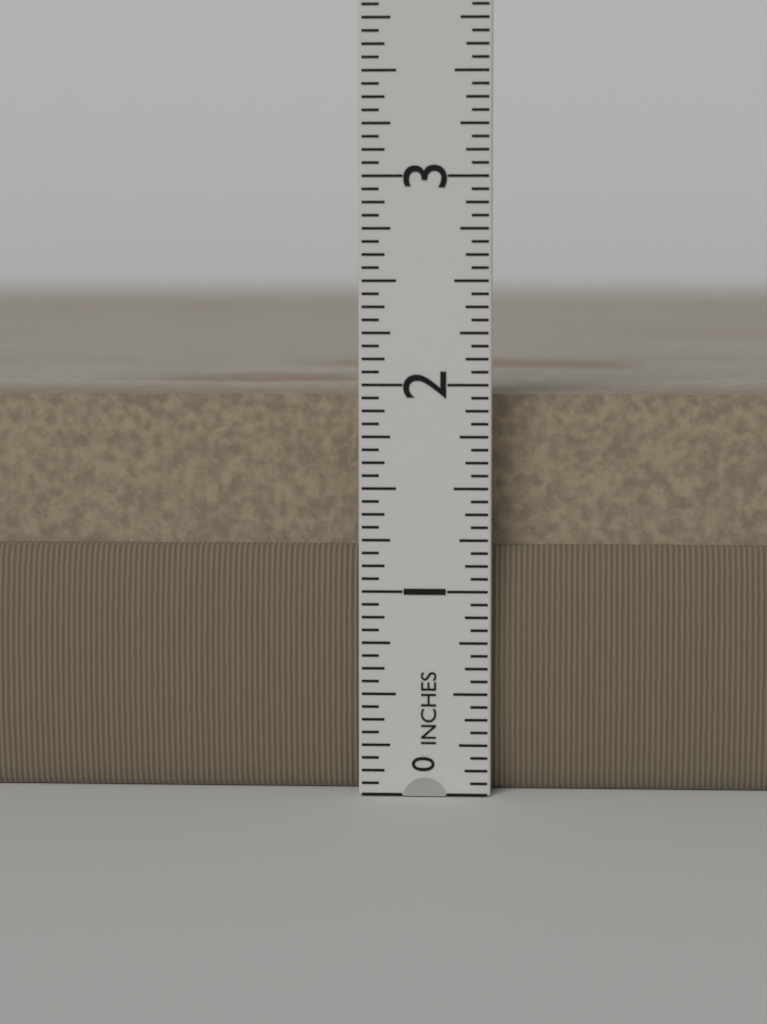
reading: 1.9375 in
